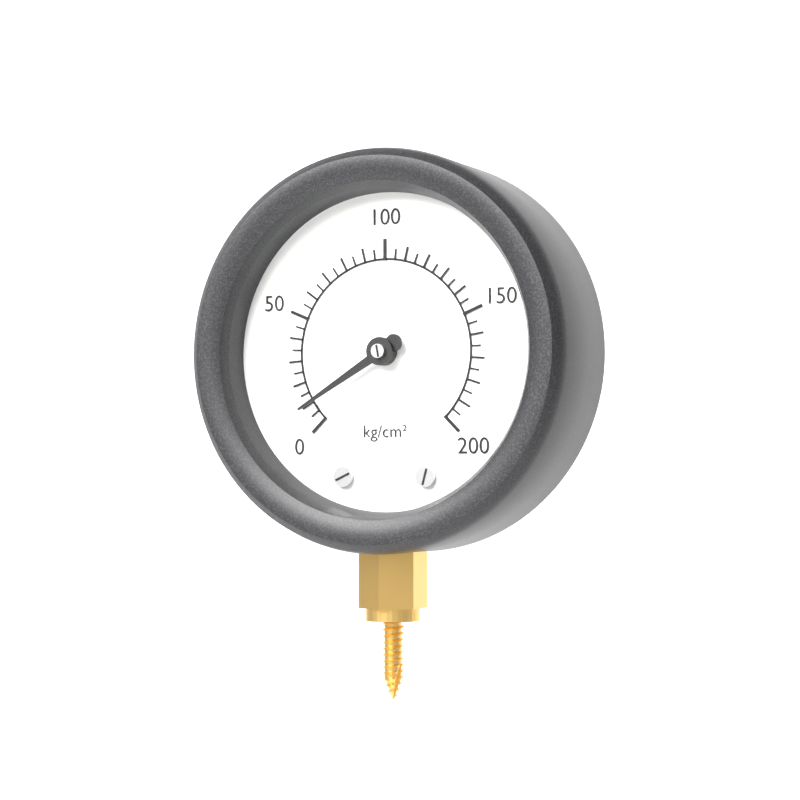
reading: 10 kg/cm²
